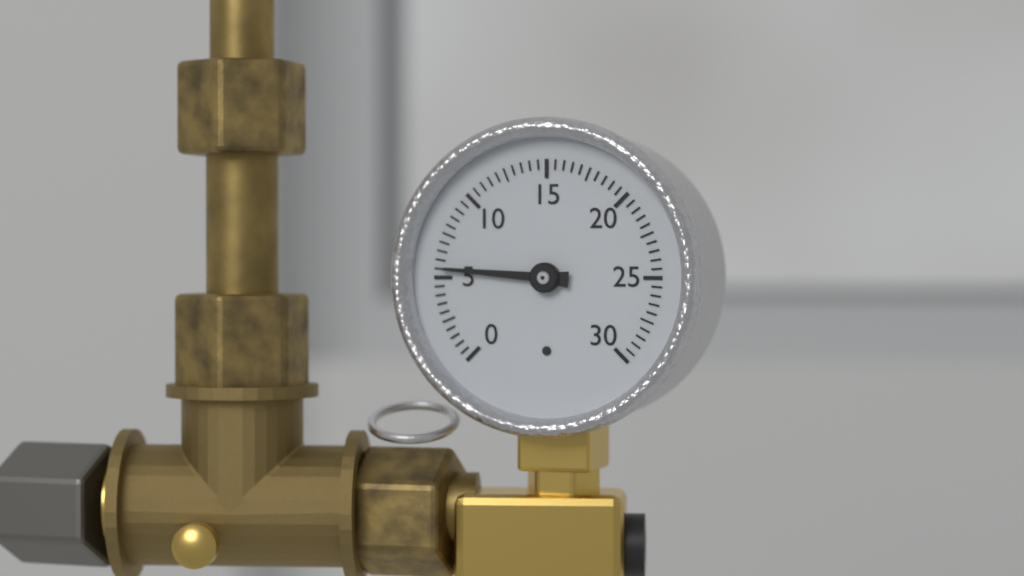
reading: 5.5 (no unit)
